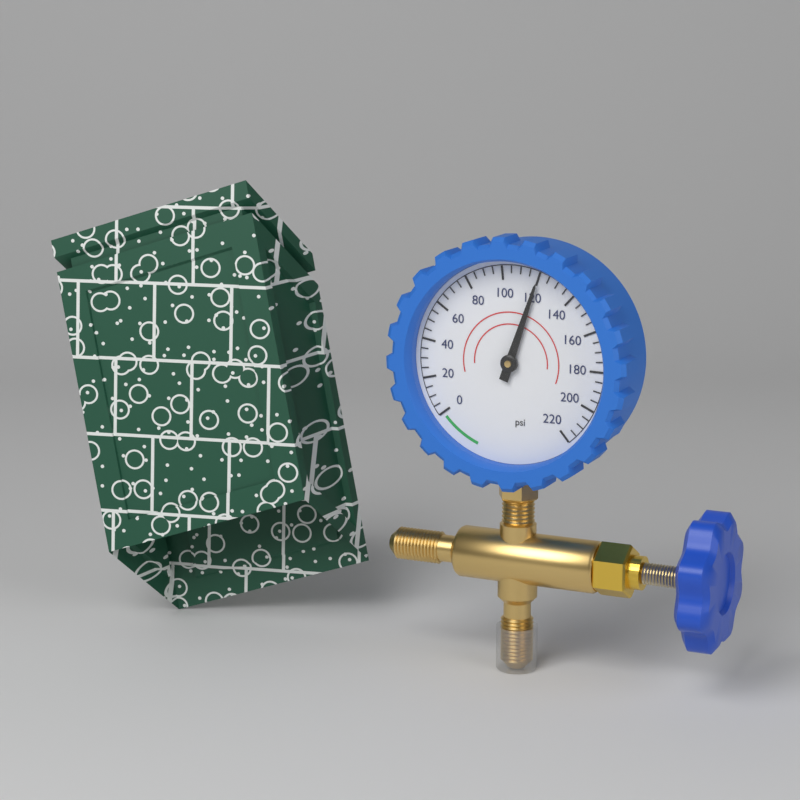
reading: 120 psi
